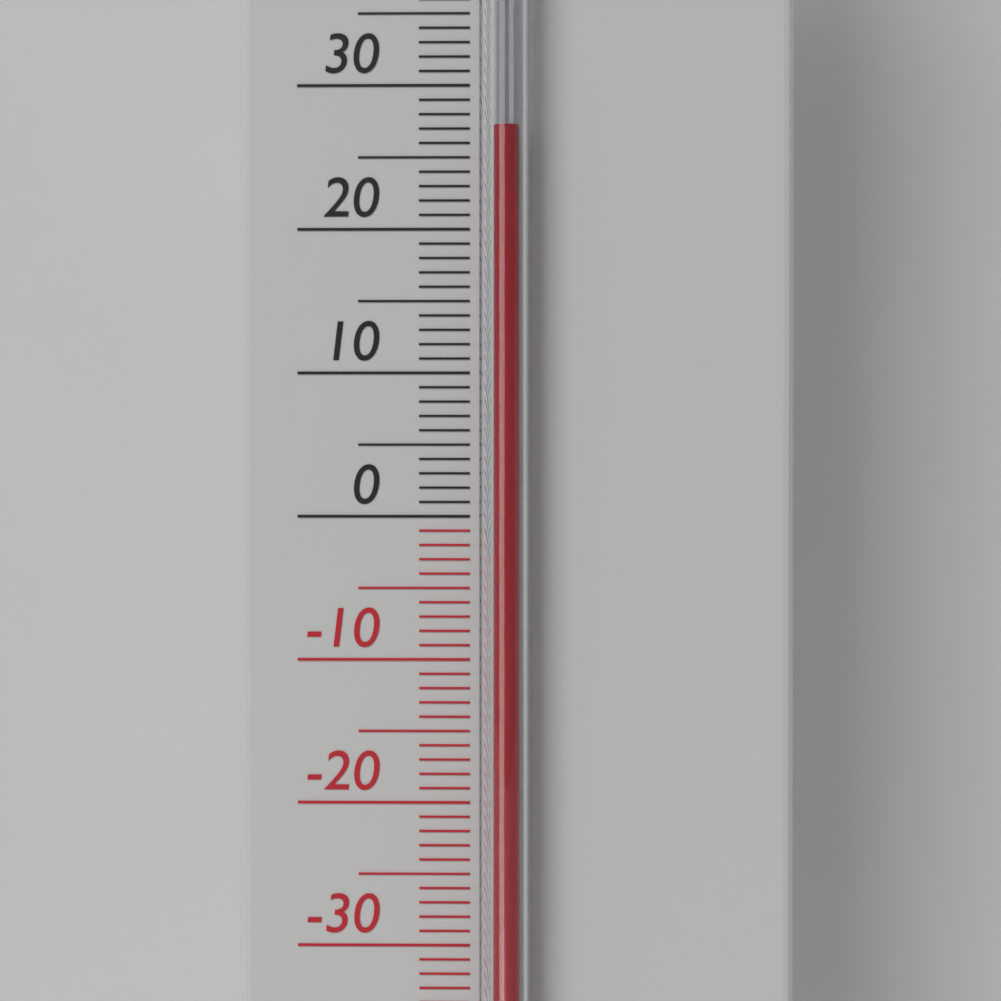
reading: 27 °C
